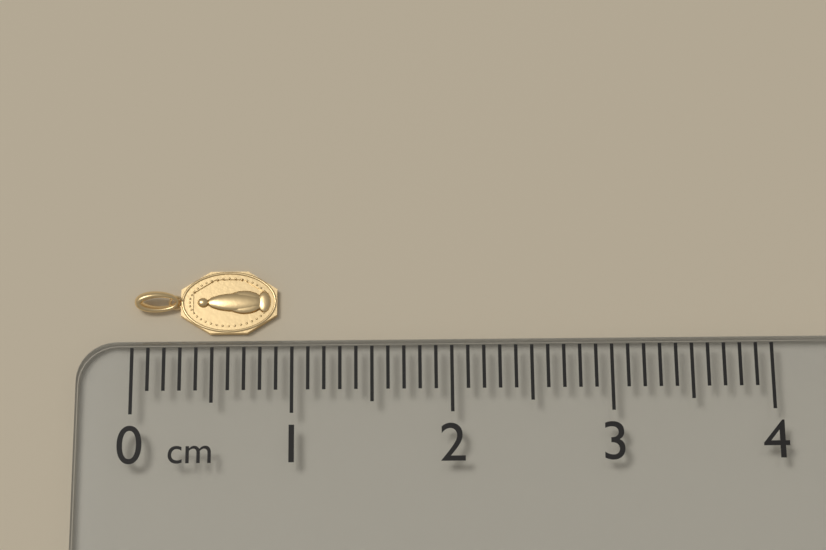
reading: 0.9 cm
